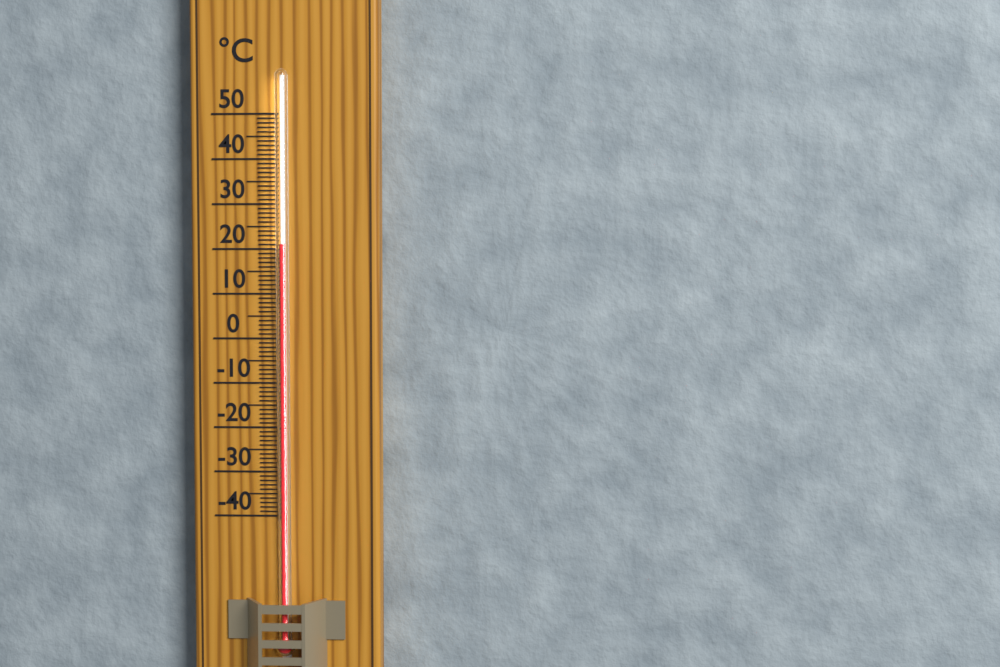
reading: 21 °C
